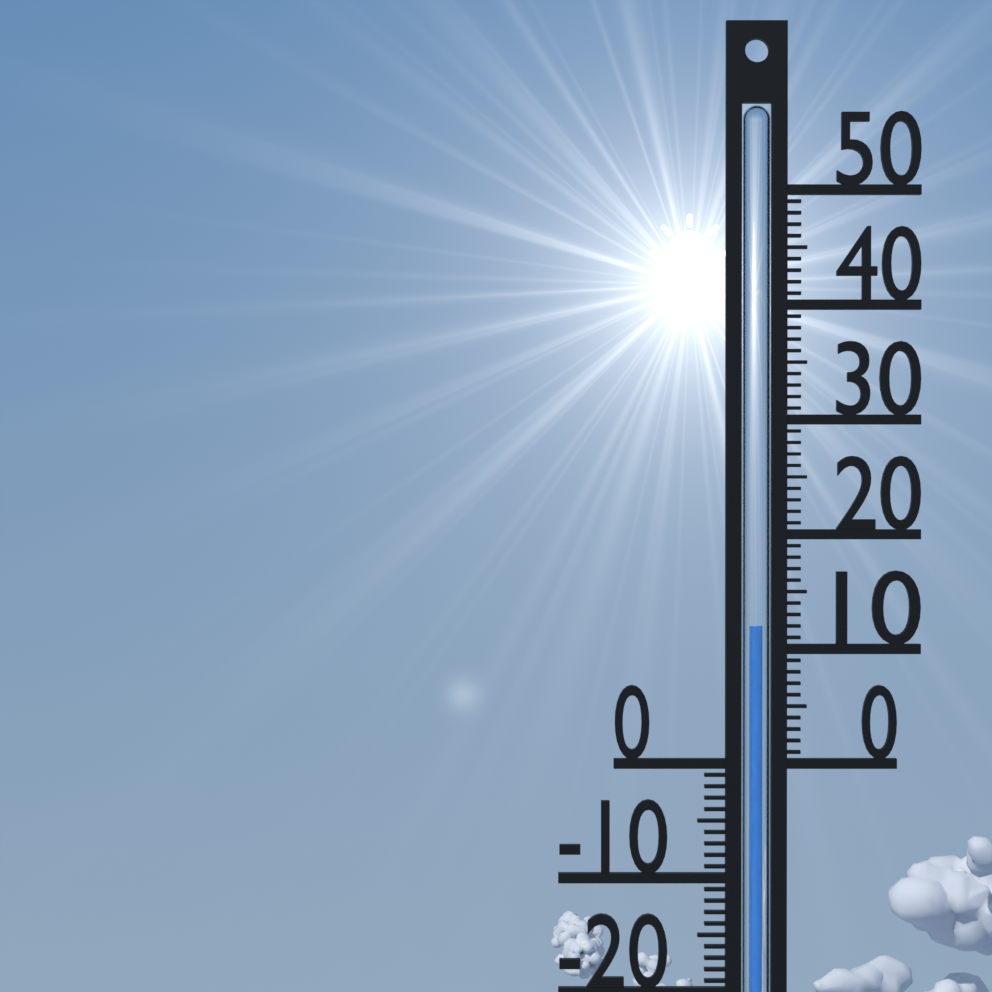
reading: 12 °C
